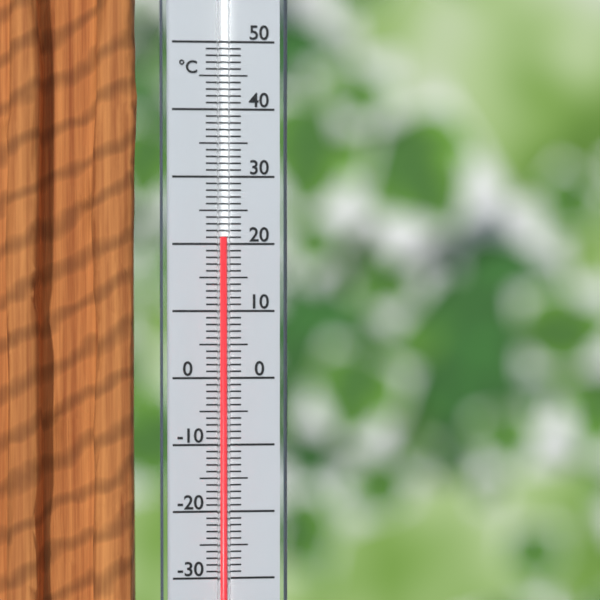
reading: 21 °C
